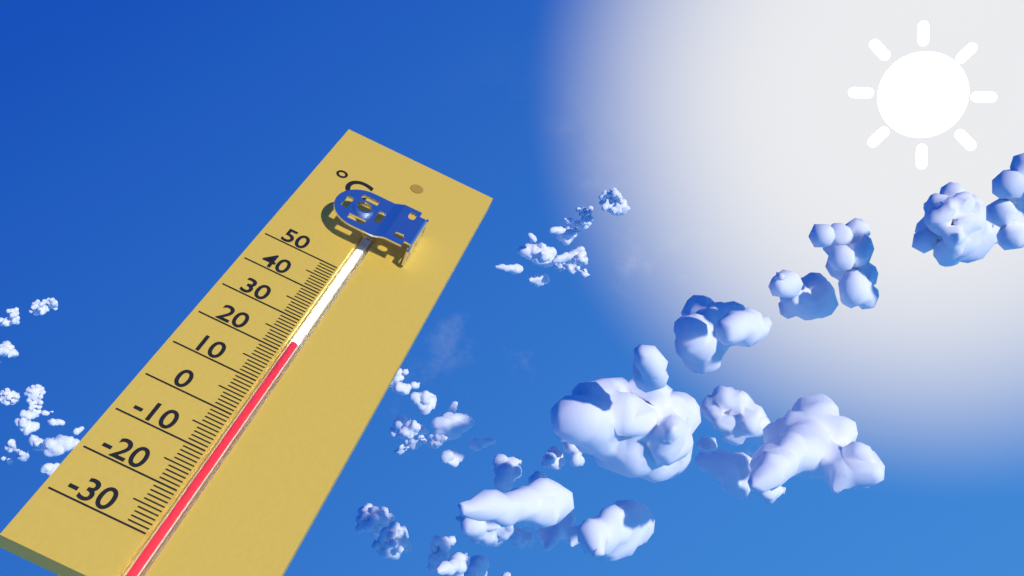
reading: 23 °C
